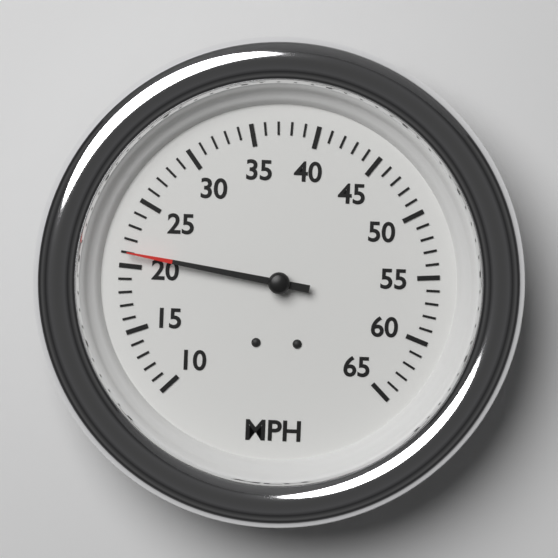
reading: 21 MPH
